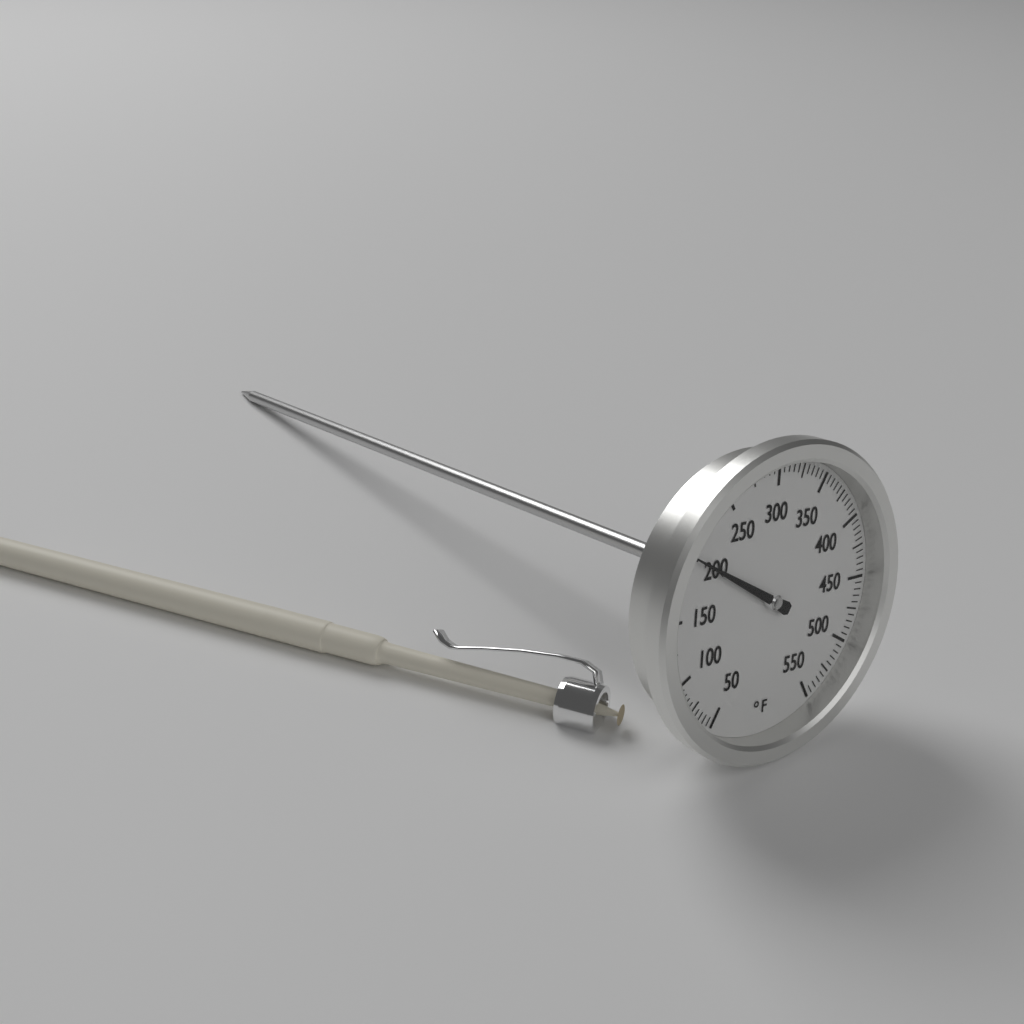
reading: 200 °F
